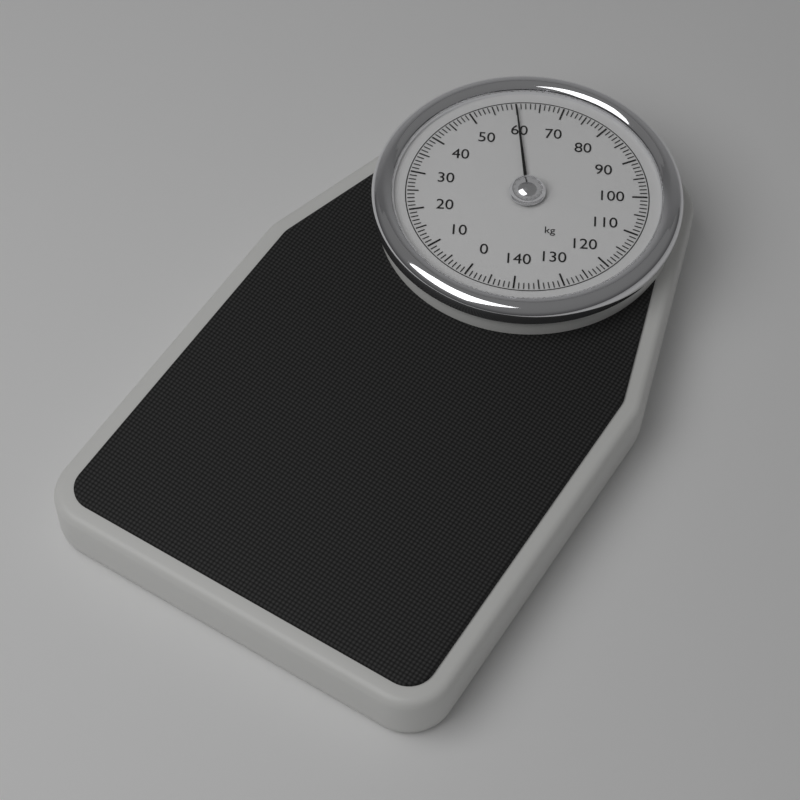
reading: 60 kg
